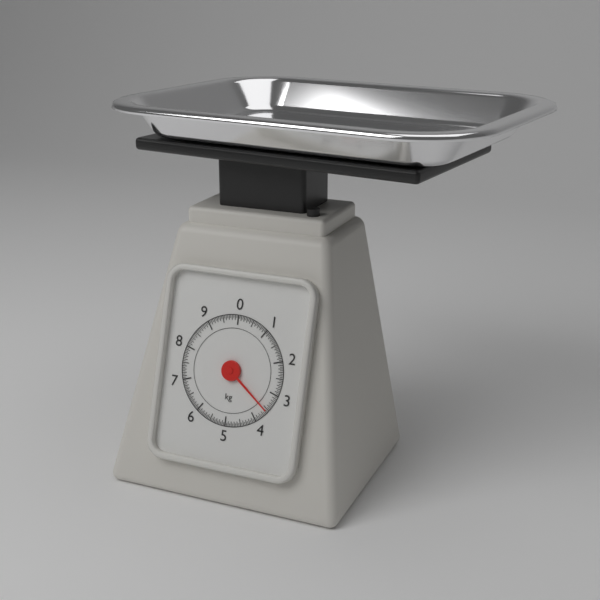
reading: 3.55 kg
